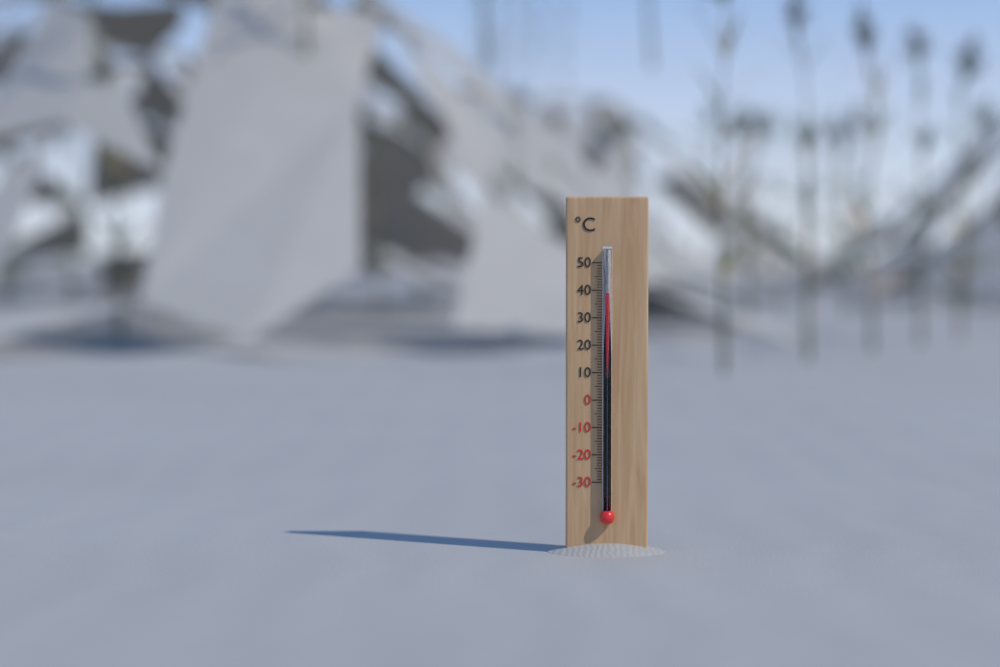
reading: 39 °C
